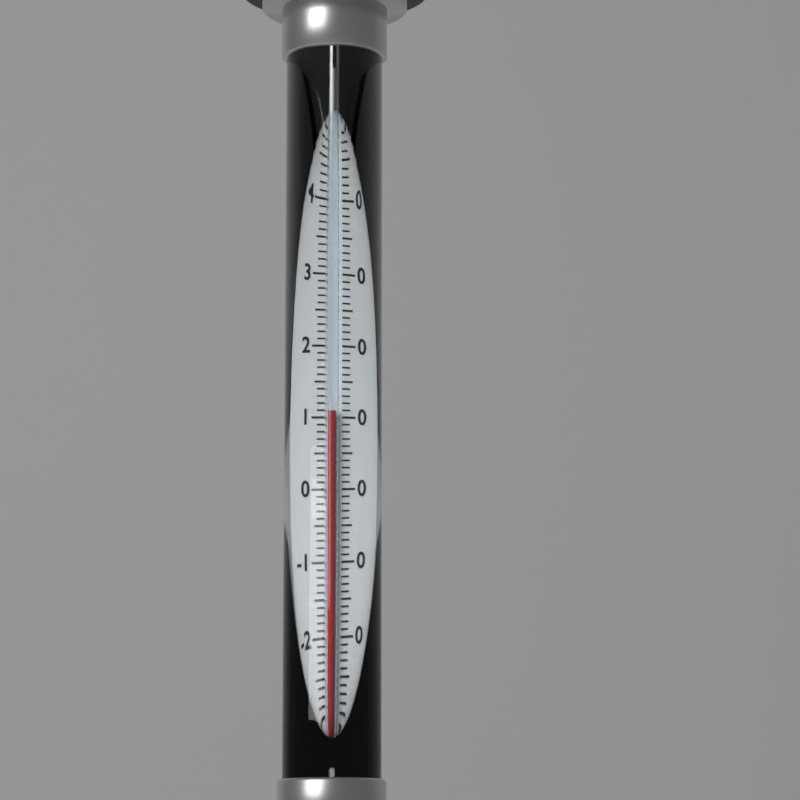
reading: 11 °C
